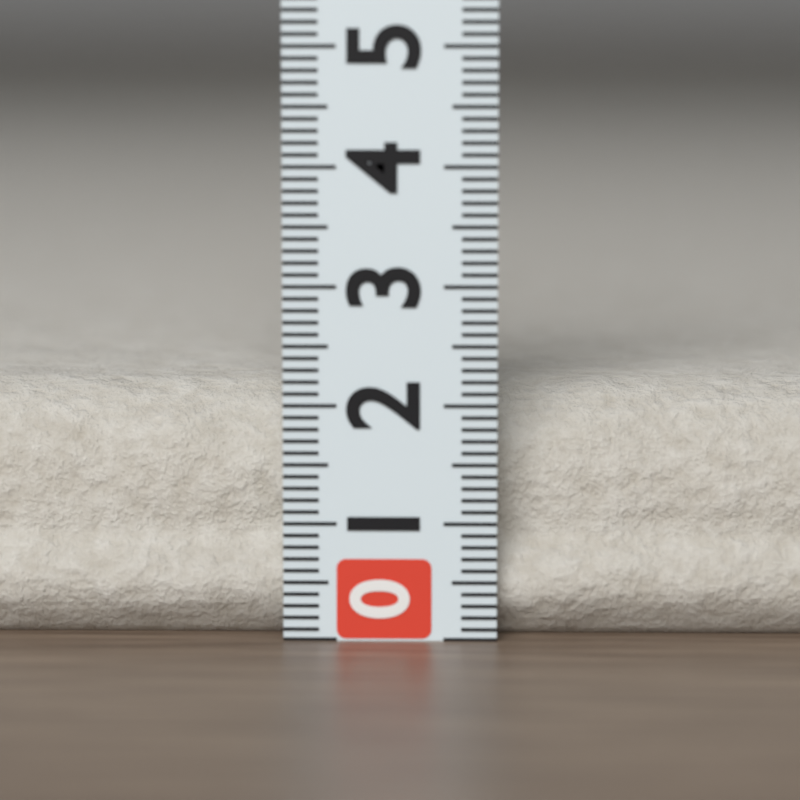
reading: 2.1 (no unit)
